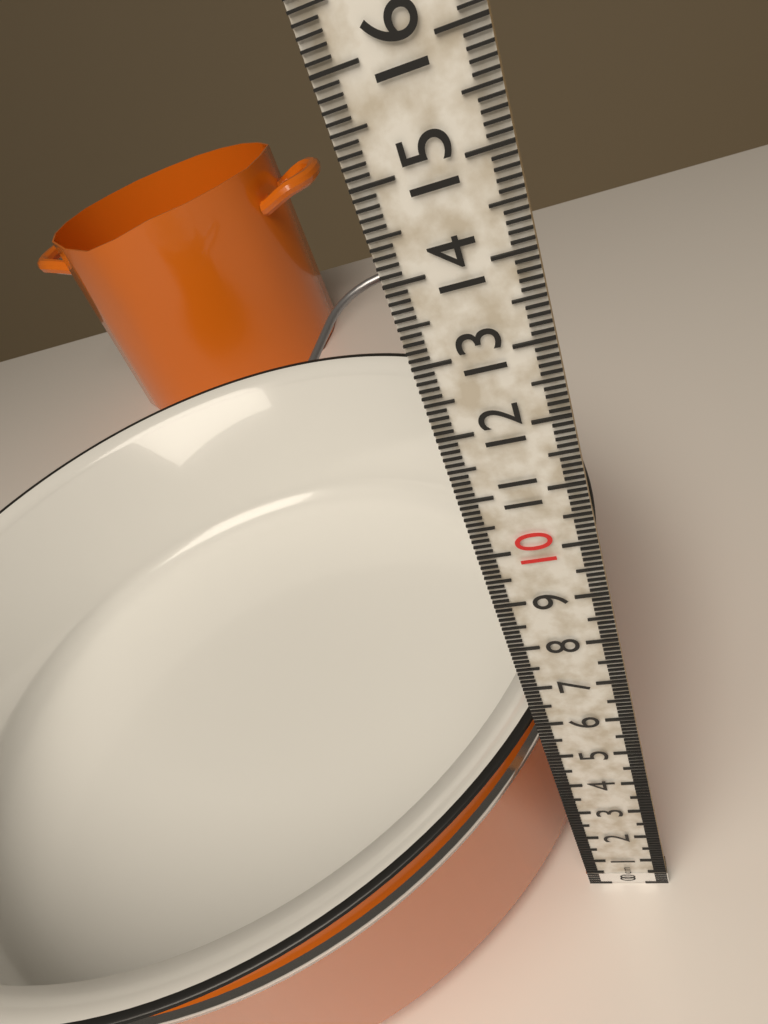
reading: 5.8 cm
